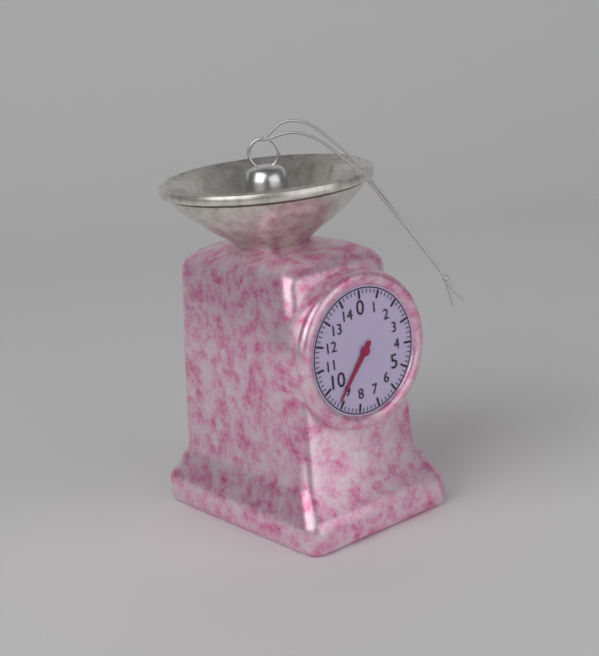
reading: 9.2 (no unit)
